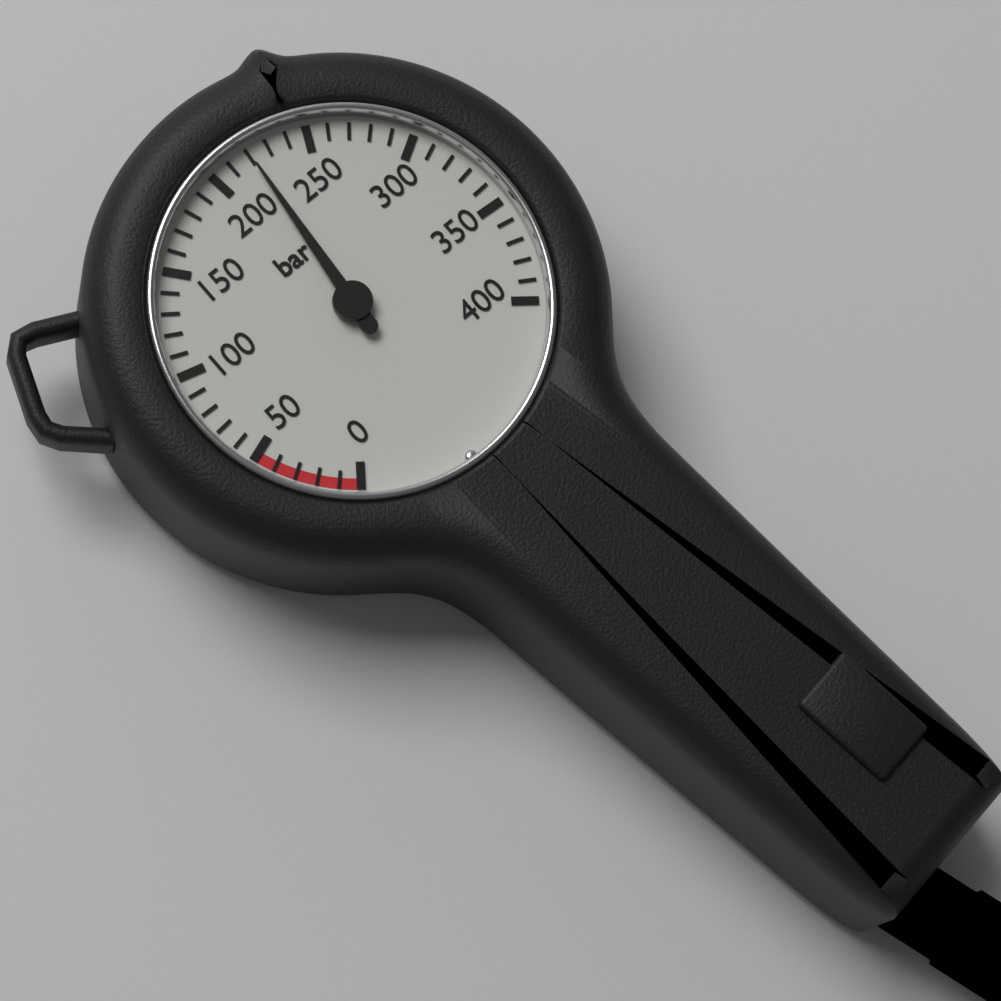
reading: 220 bar
